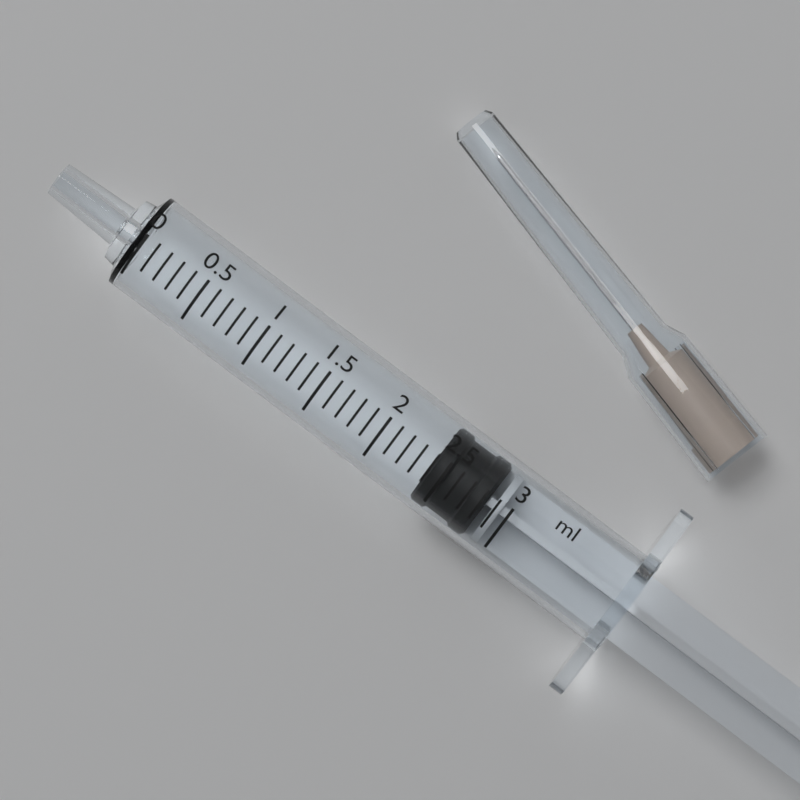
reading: 2.4 ml
